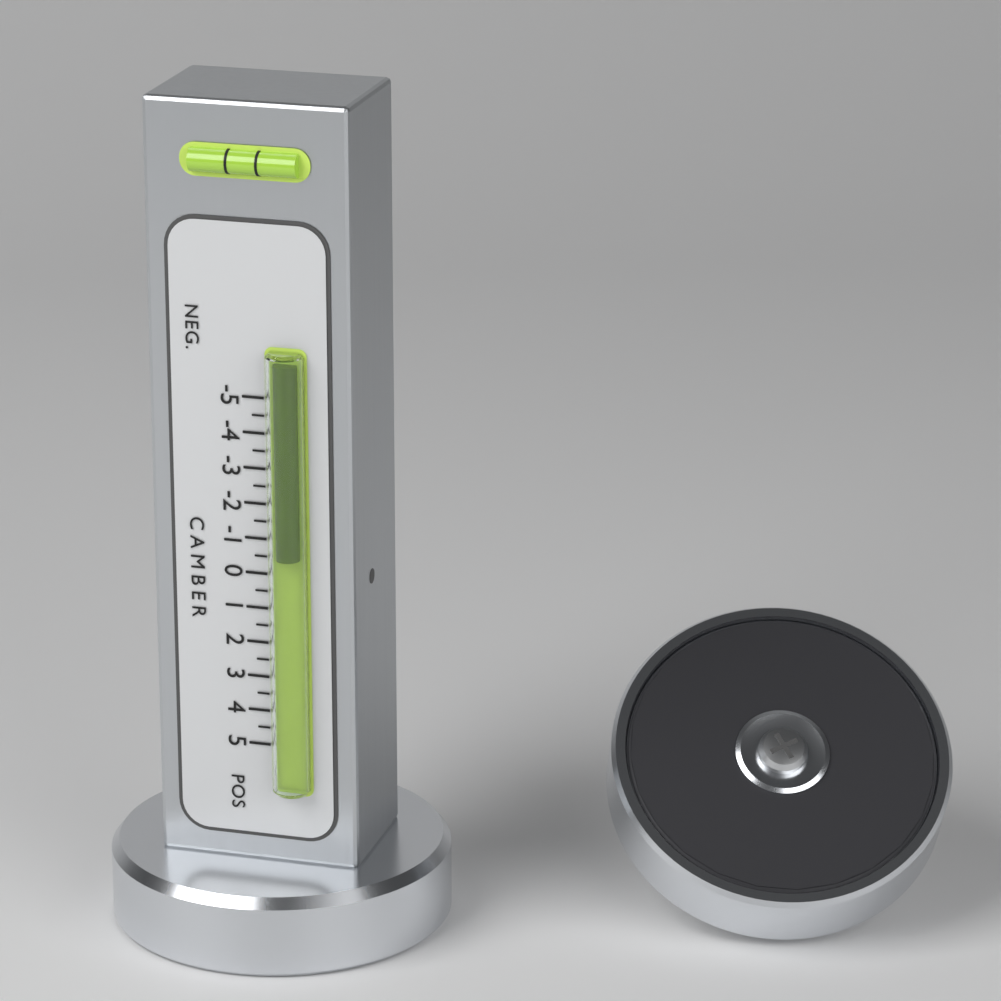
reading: -0.5 (no unit)
